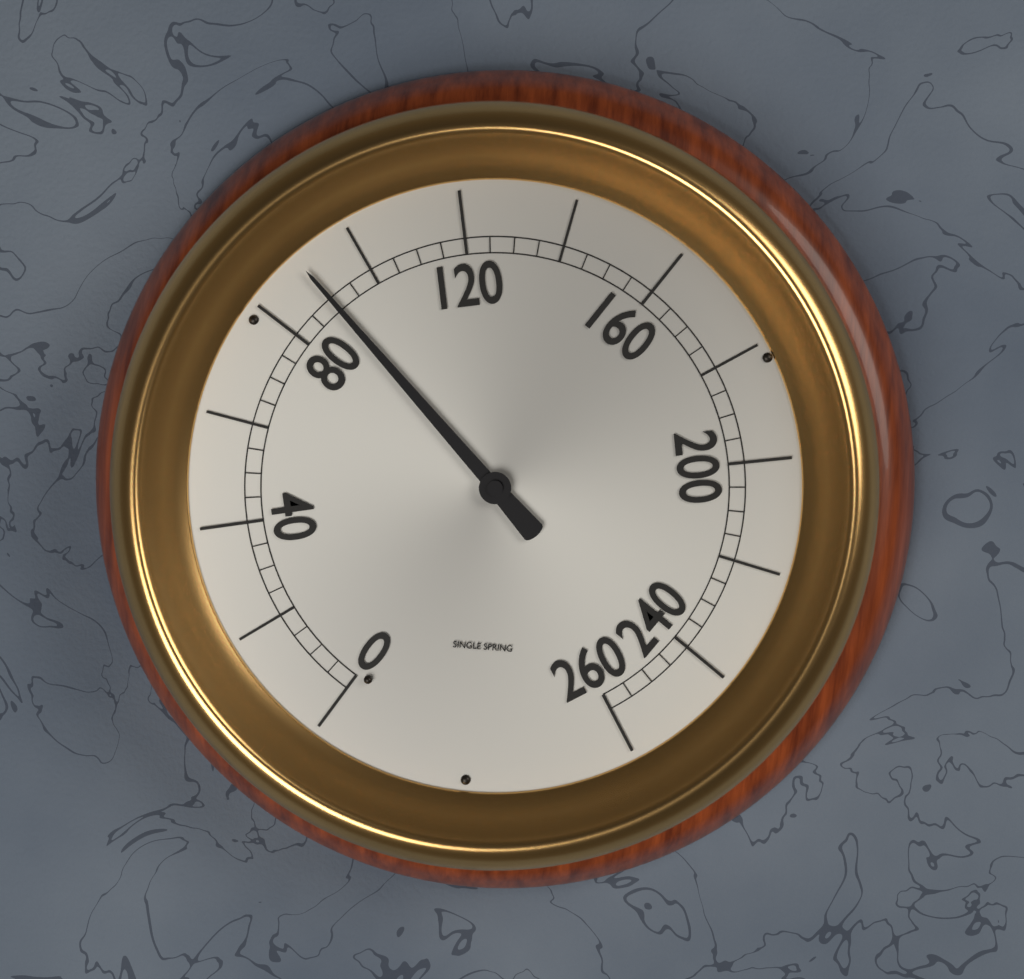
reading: 90 (no unit)
